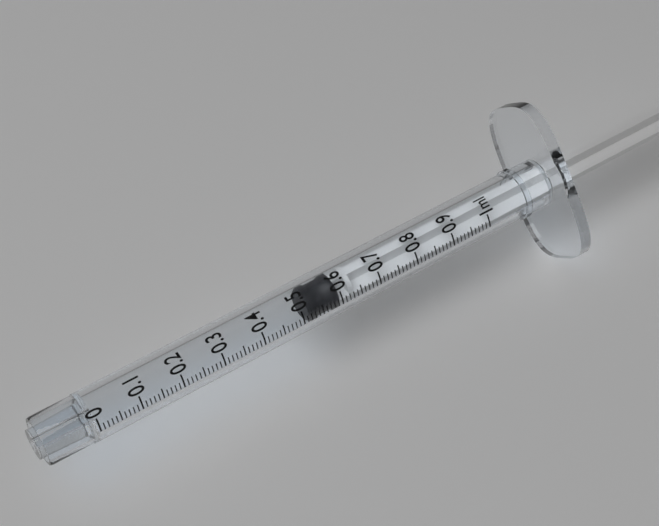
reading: 0.52 ml
